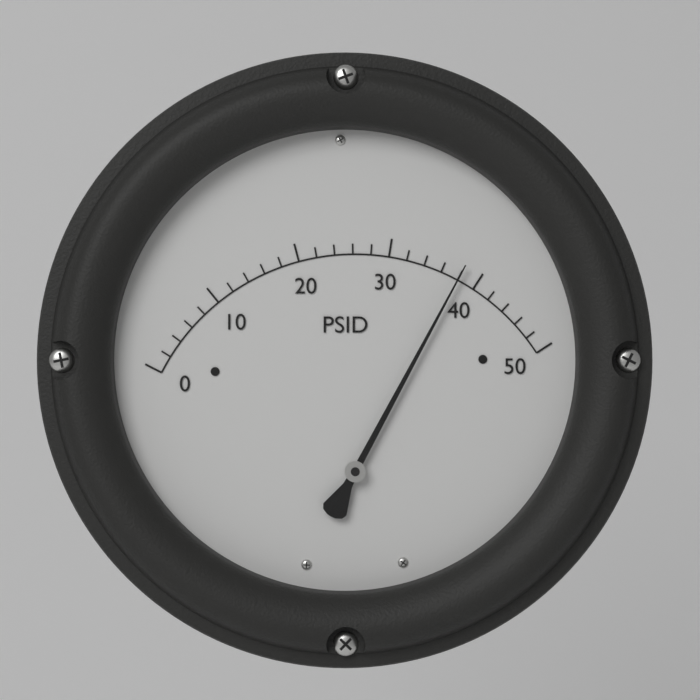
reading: 38 PSID
